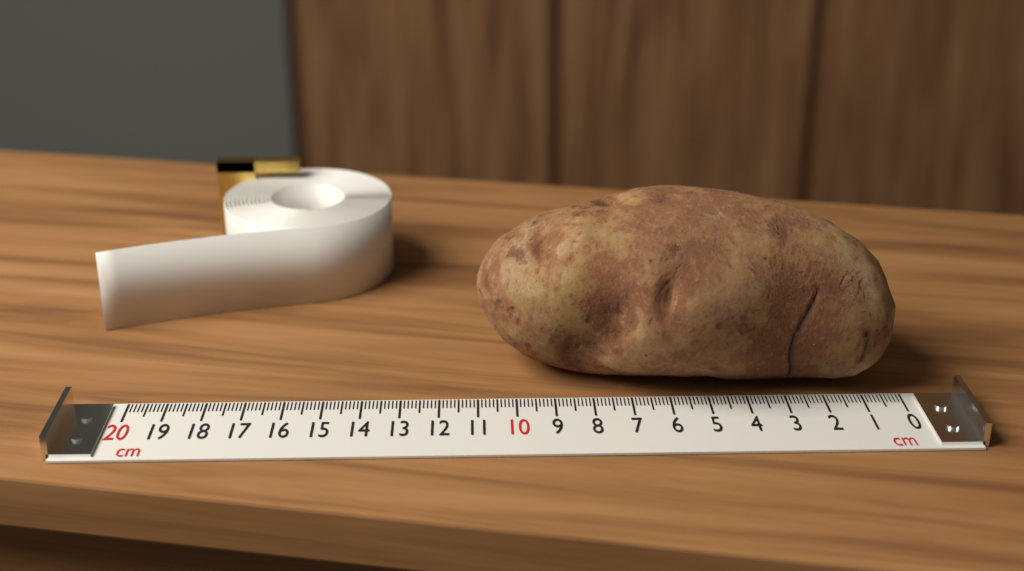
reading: 11.0 cm
